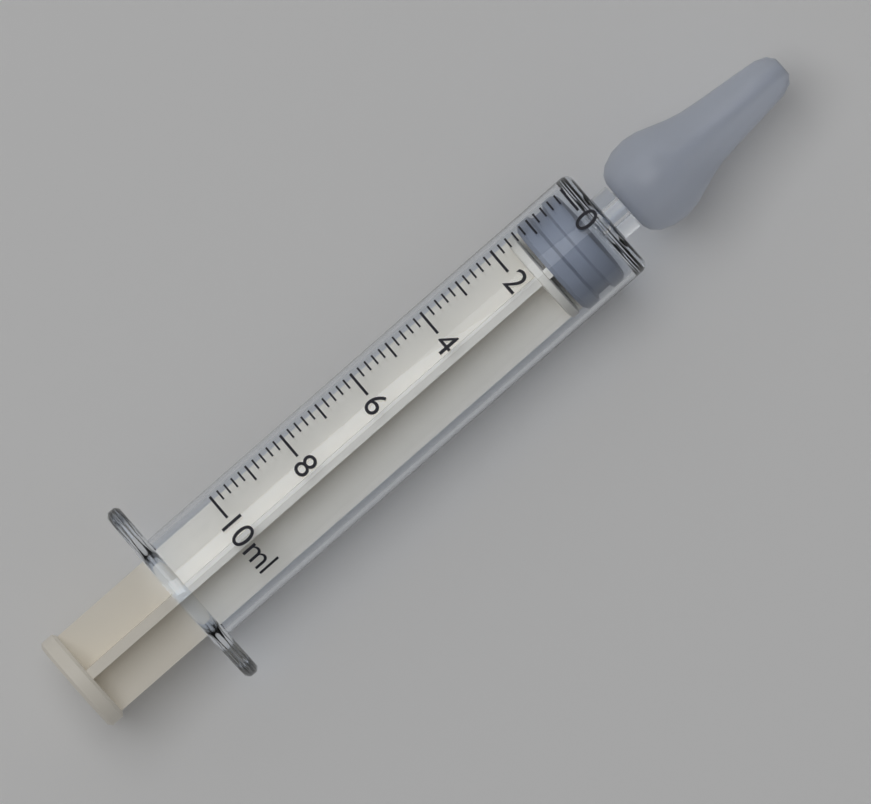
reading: 0.2 ml
